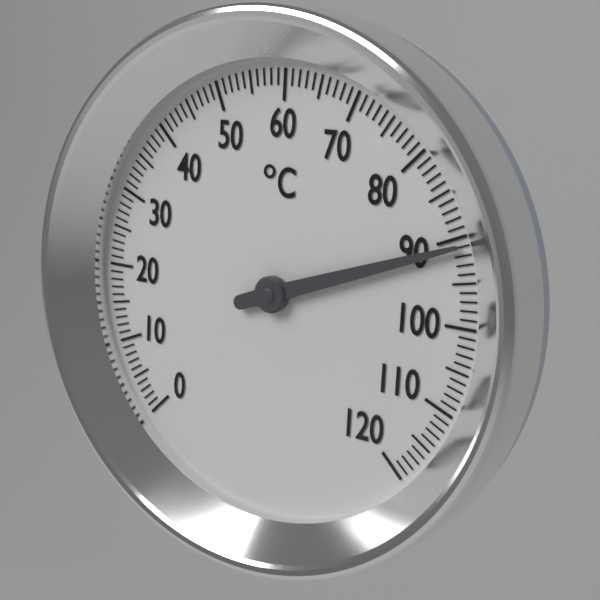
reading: 91 °C
